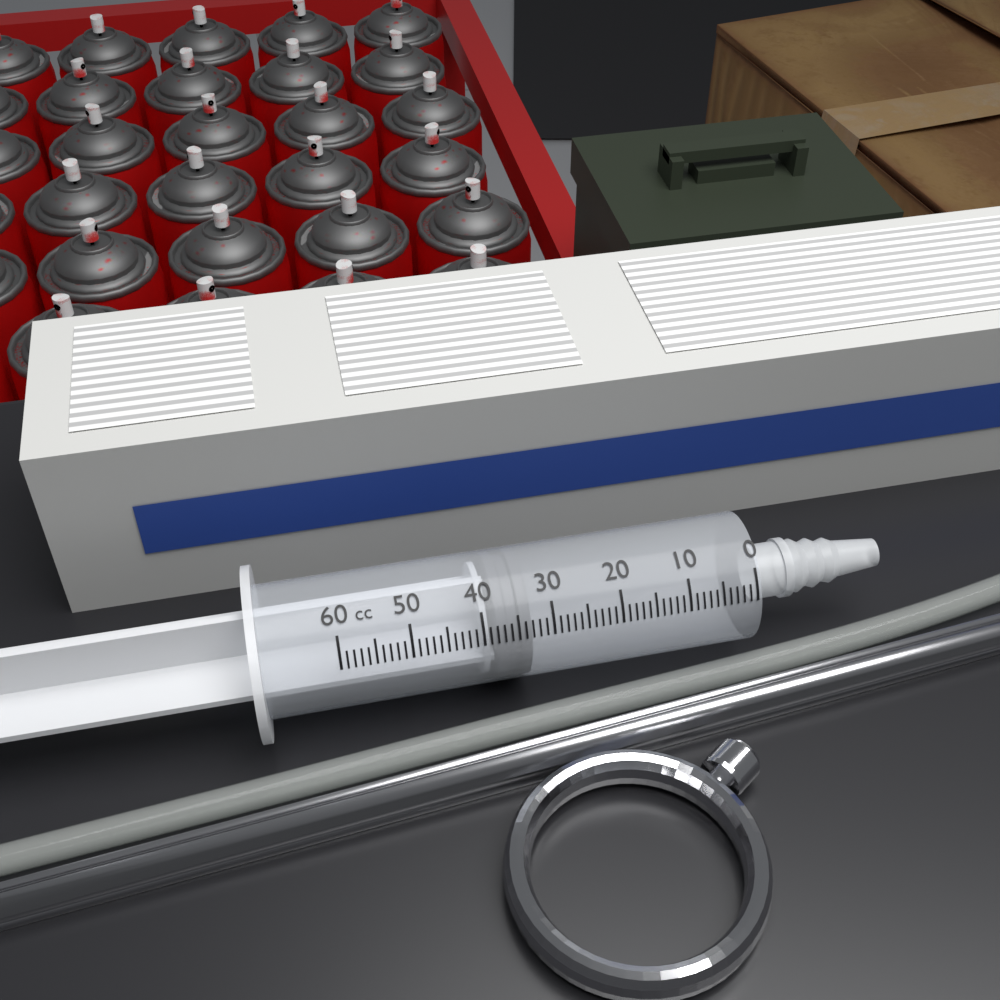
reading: 33 cc
